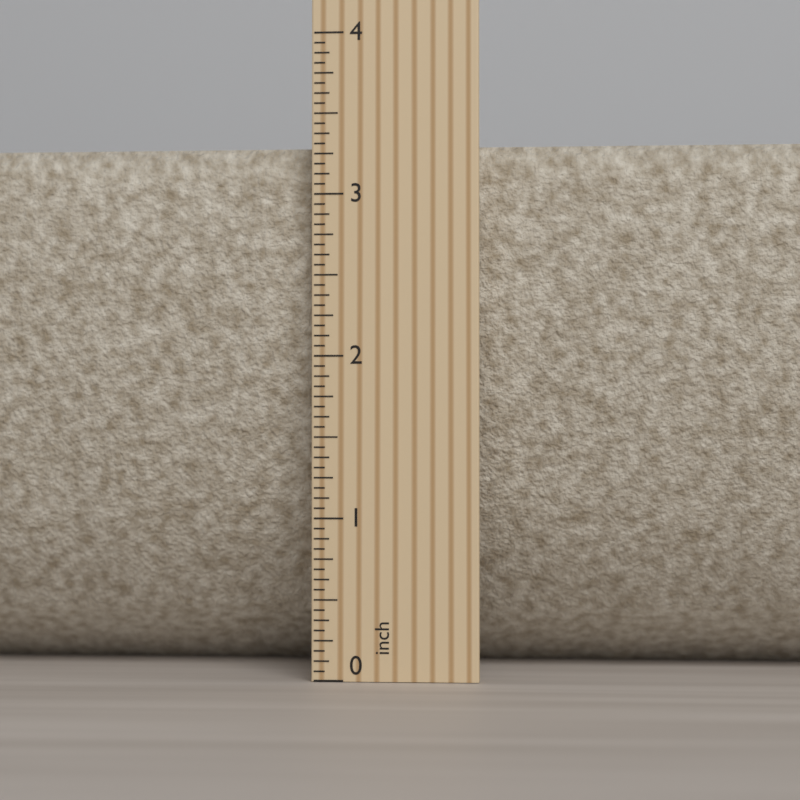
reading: 3.3125 inch
